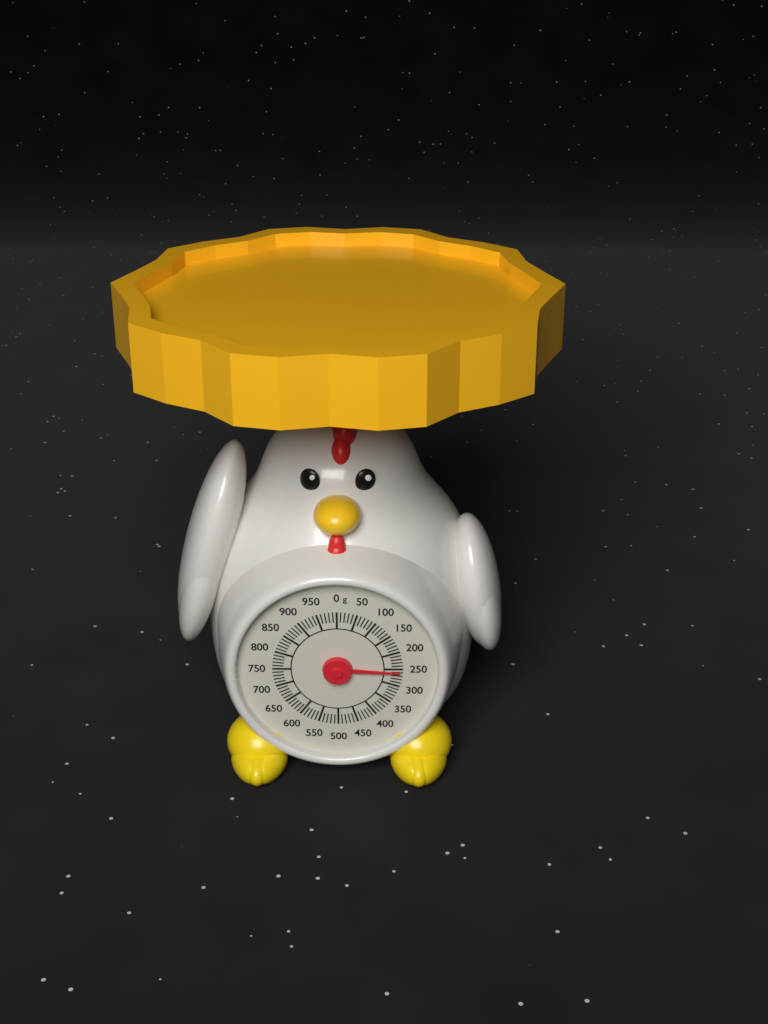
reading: 260 g
